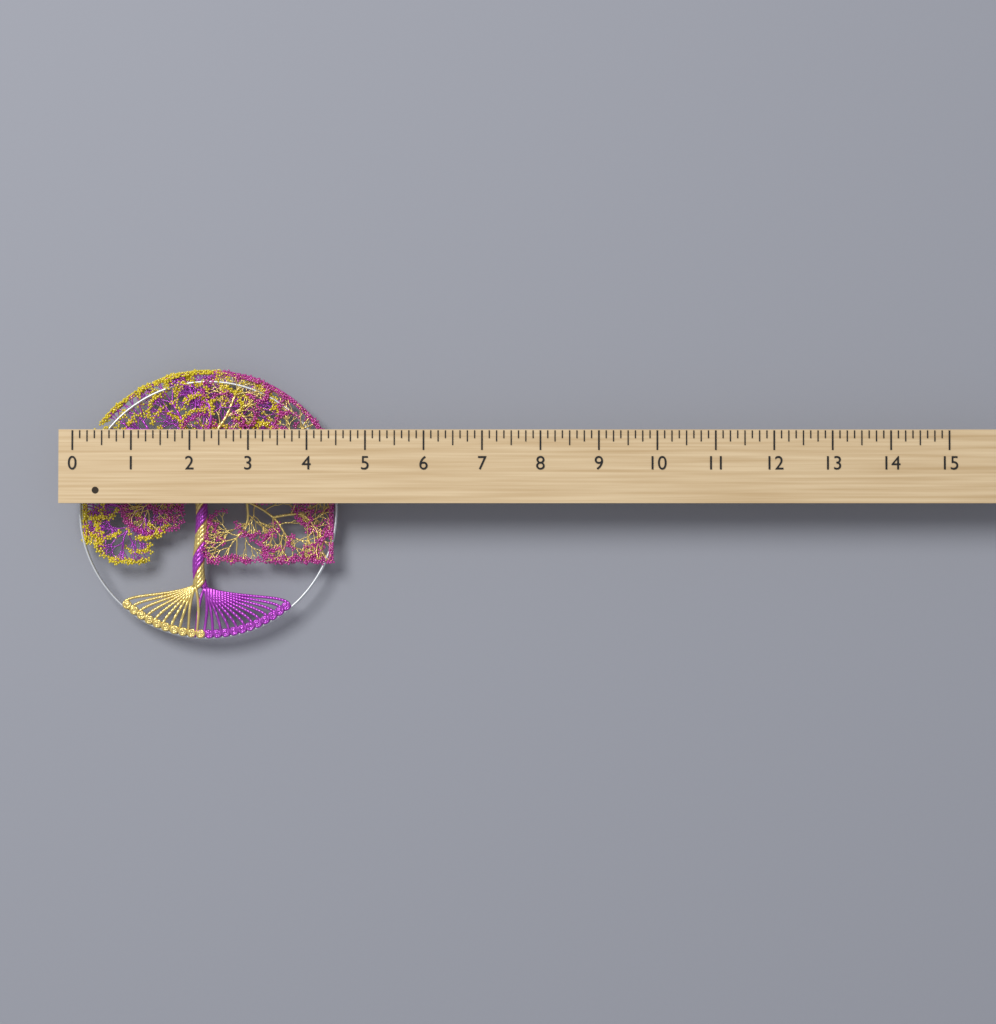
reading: 4.500 (no unit)
